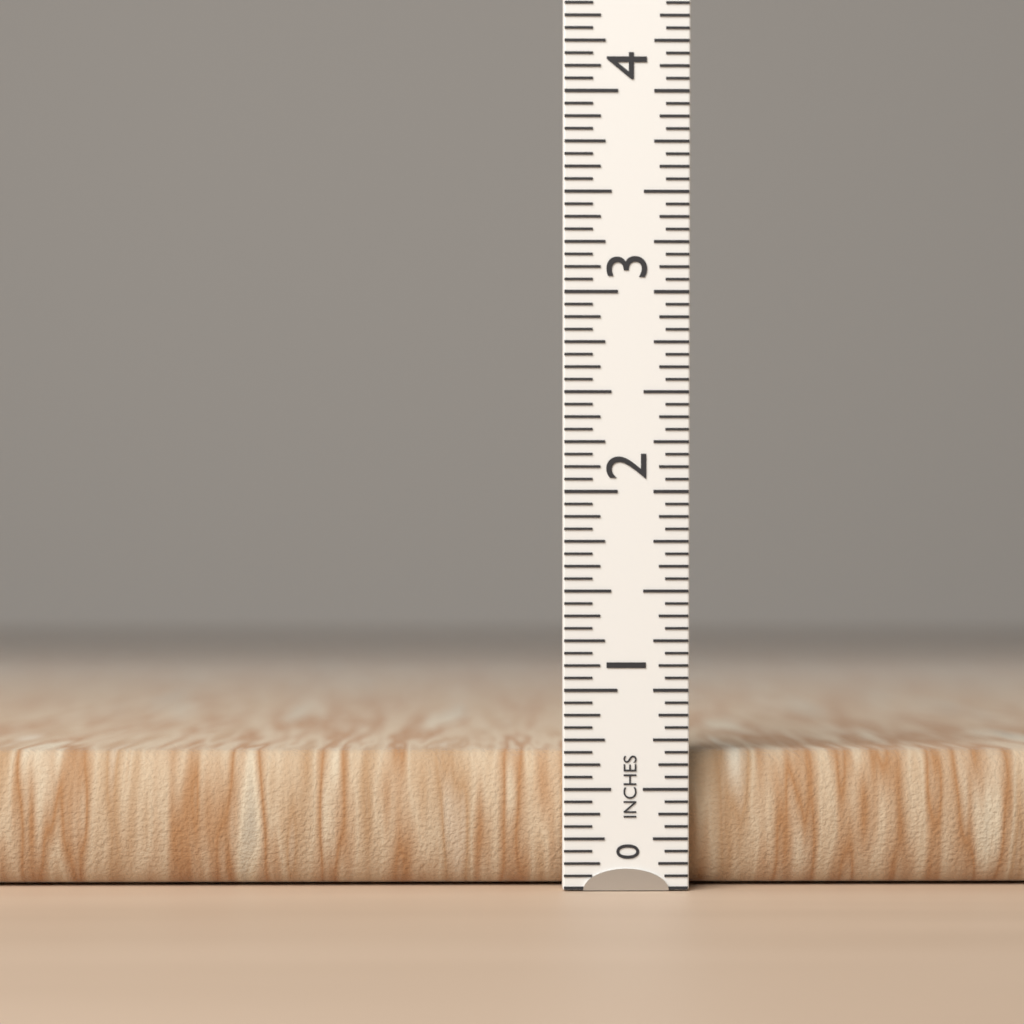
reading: 0.6875 in
